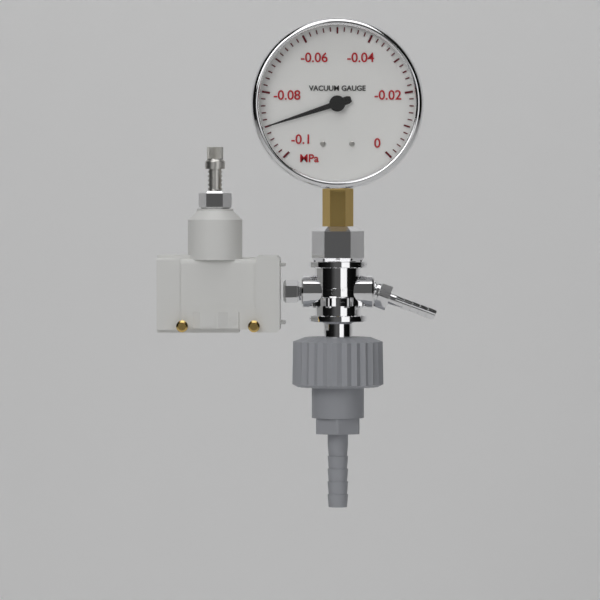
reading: -0.090 MPa
